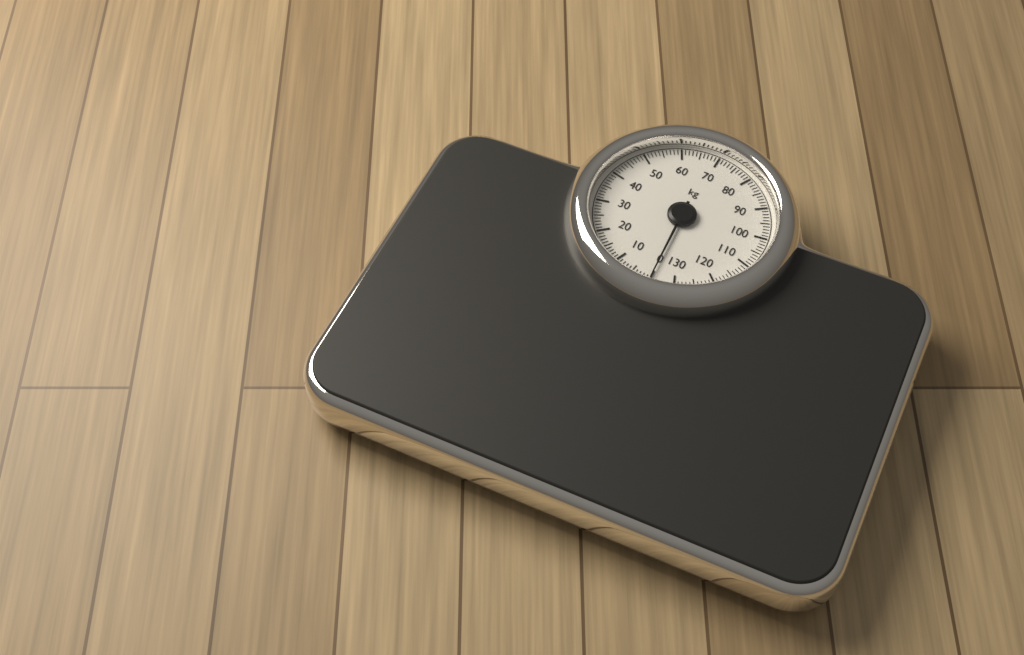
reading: 0 kg
